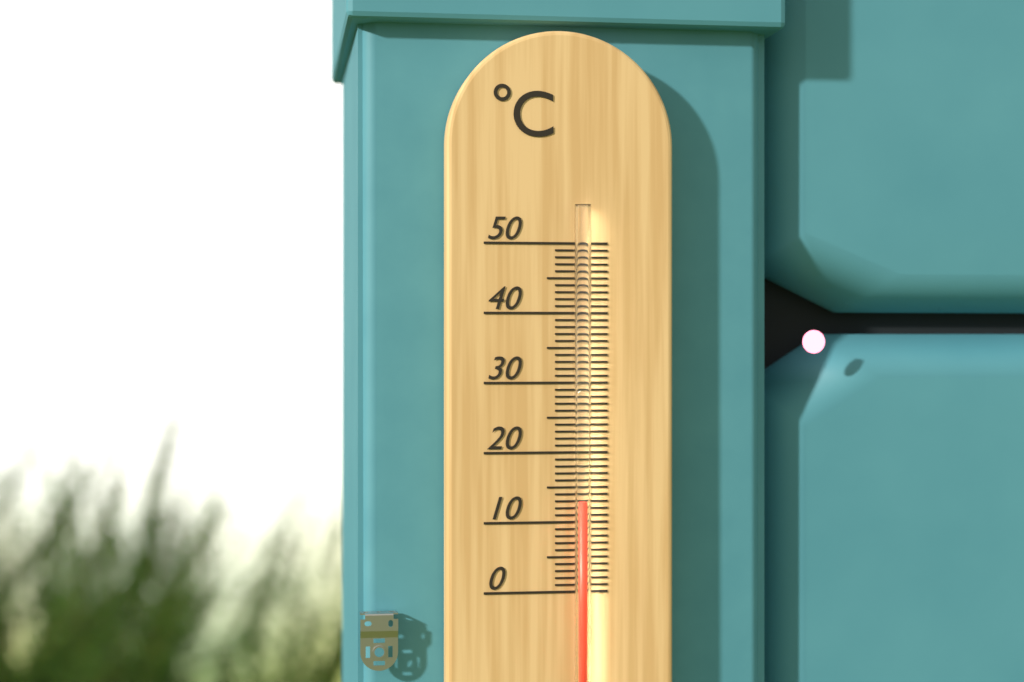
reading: 13 °C
